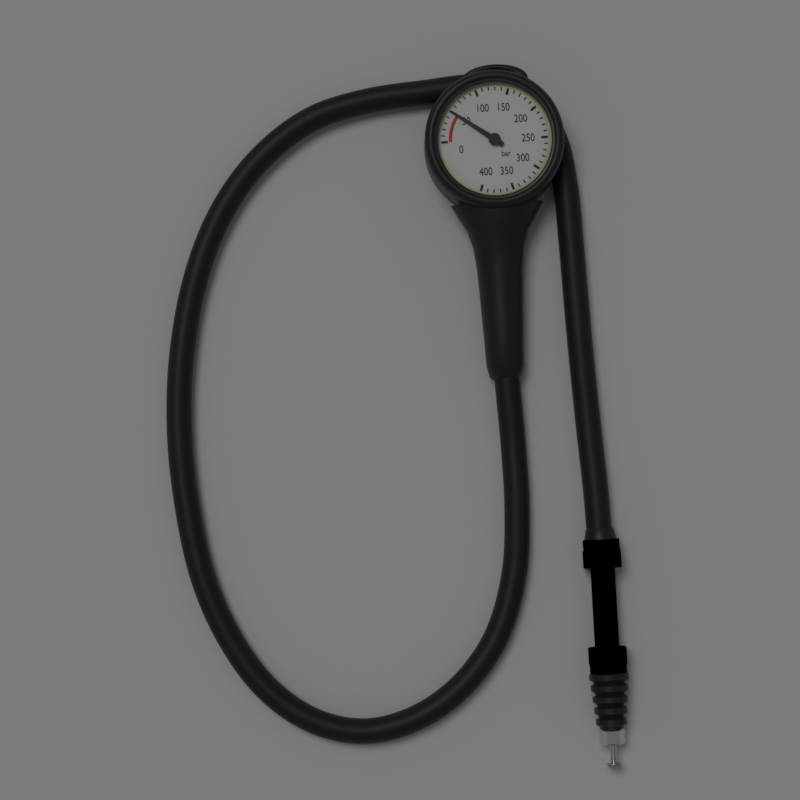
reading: 50 bar
